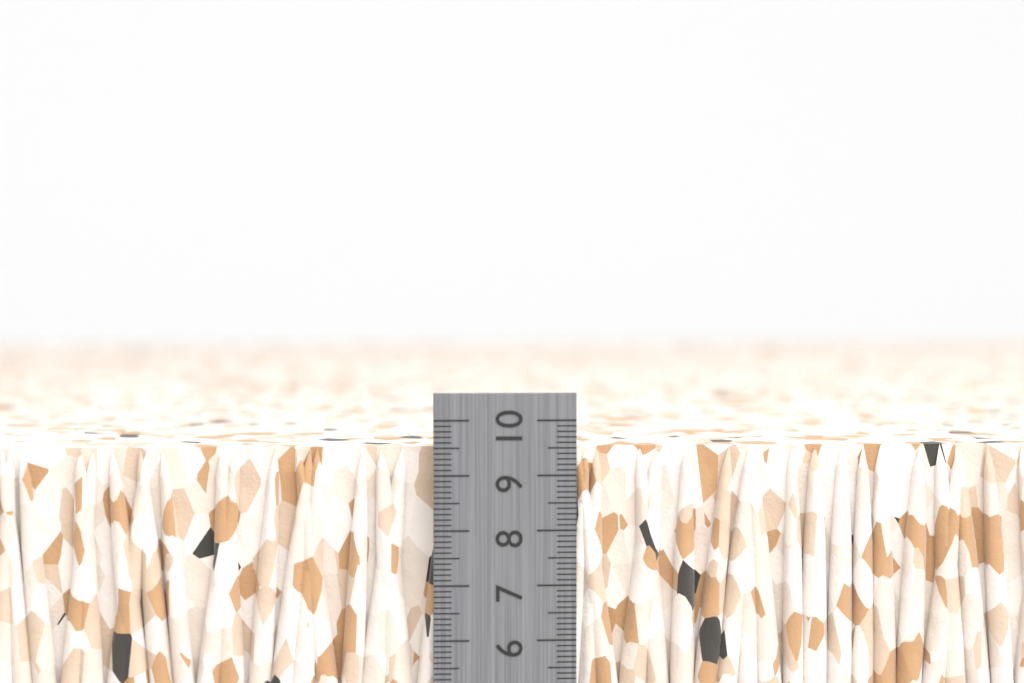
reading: 9.5 cm
